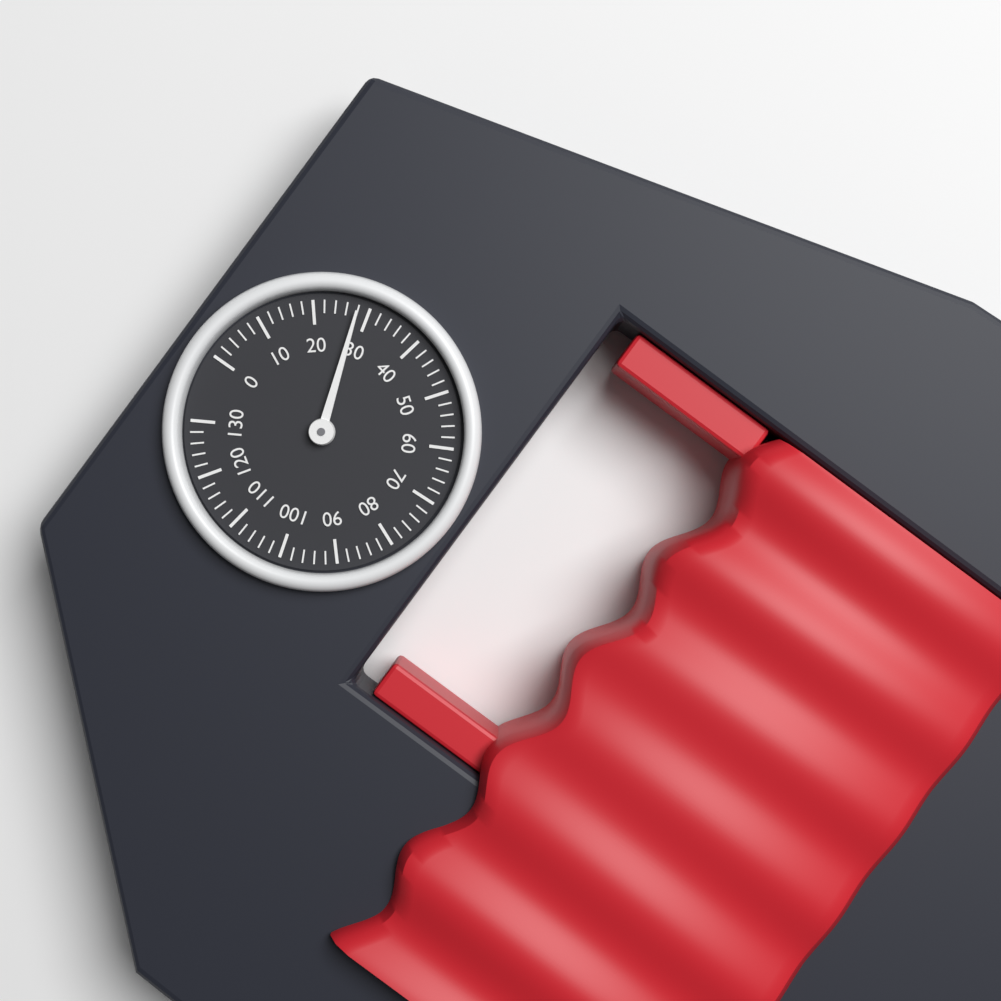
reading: 28 (no unit)
